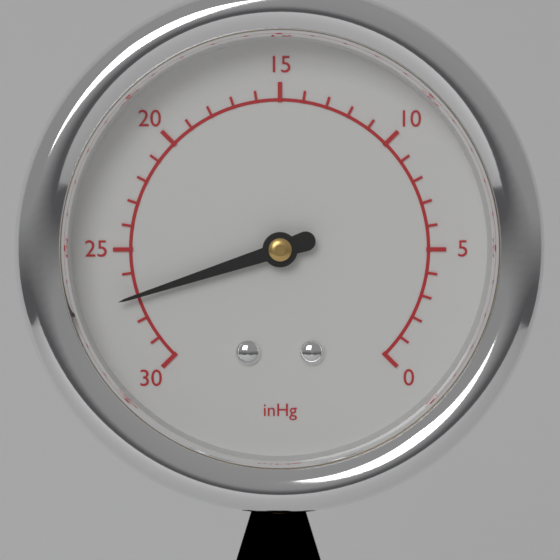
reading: 27 inHg
